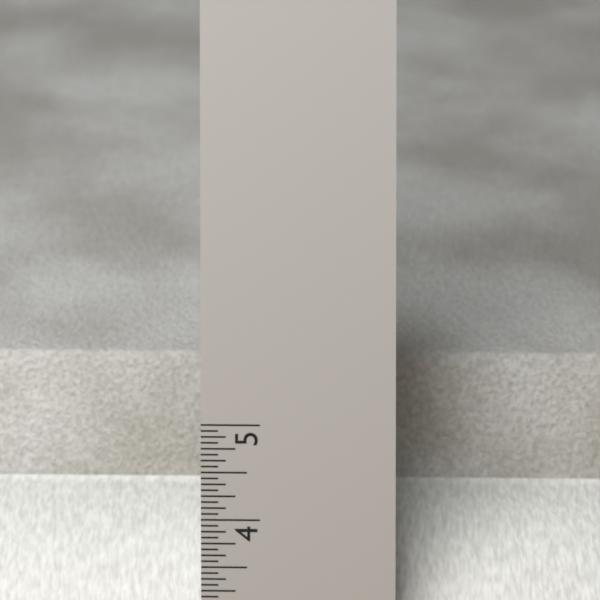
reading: 4.6250 in
